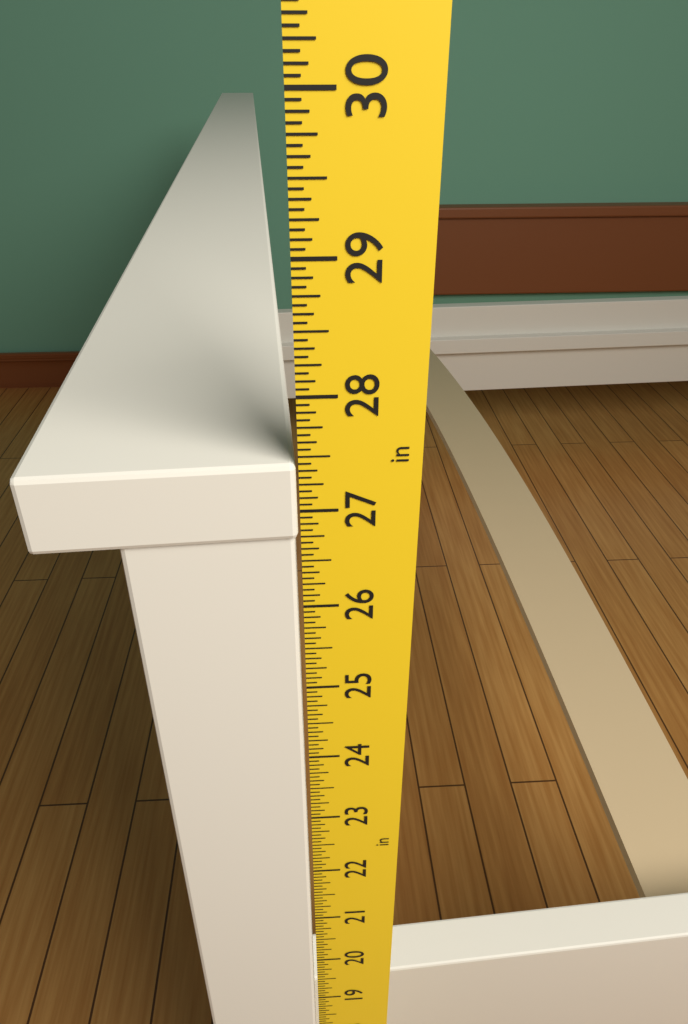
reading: 27.4375 in
